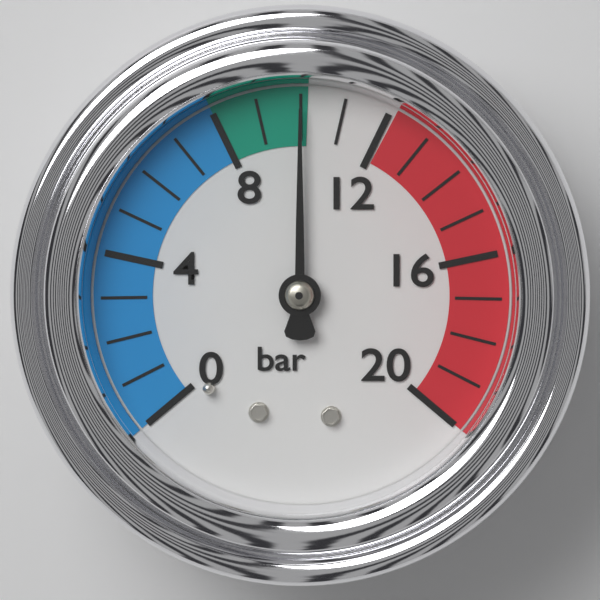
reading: 10 bar
